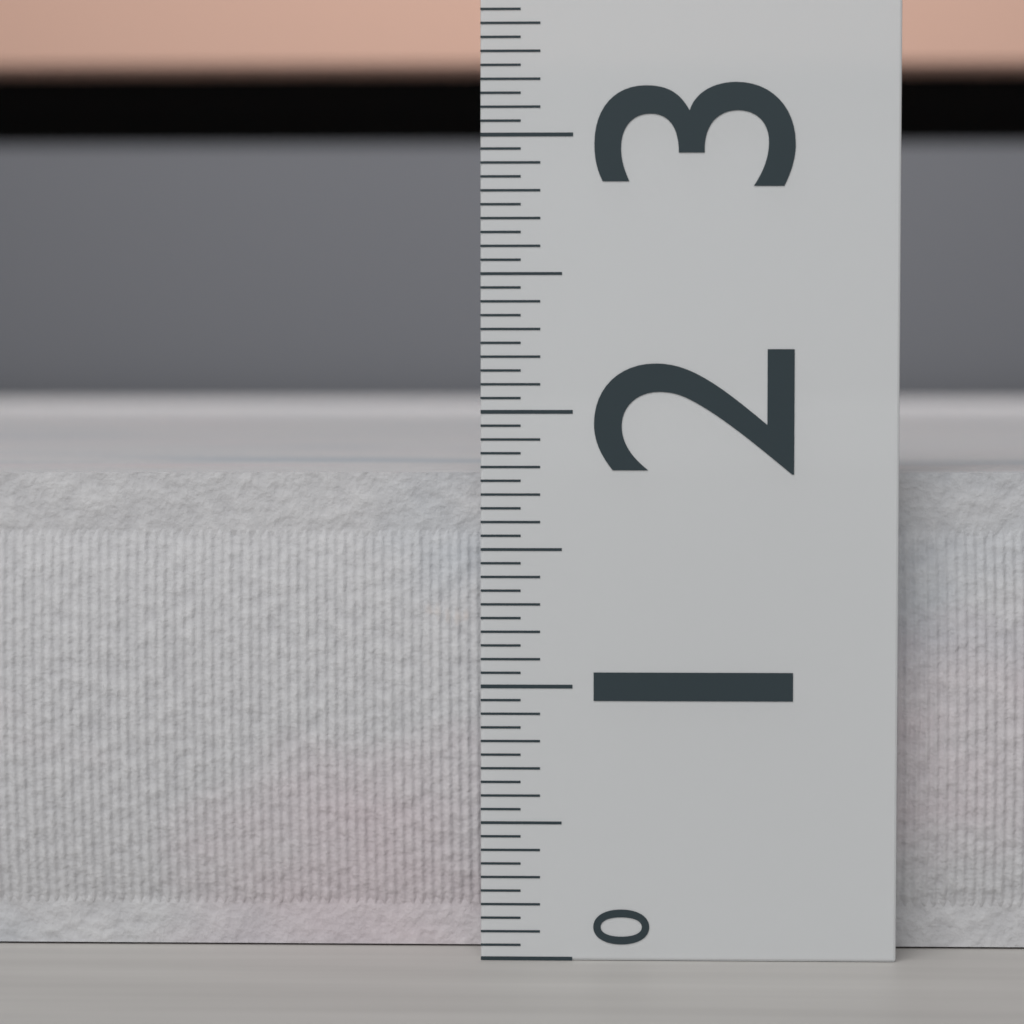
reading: 1.80 (no unit)
